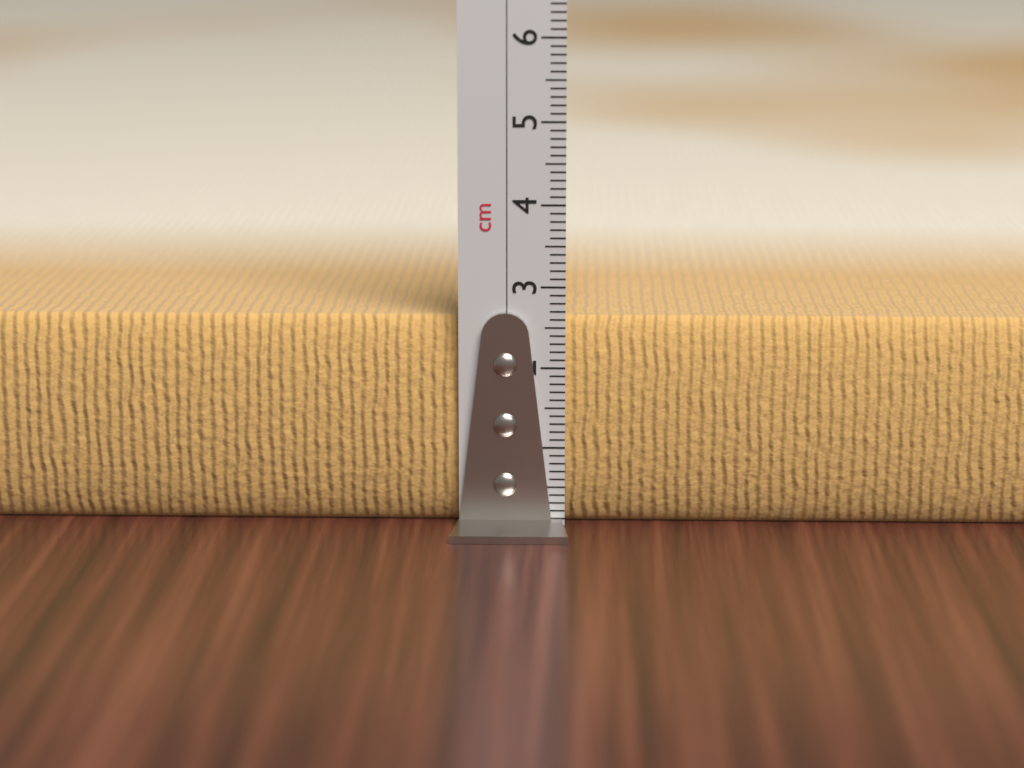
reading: 2.6 cm
